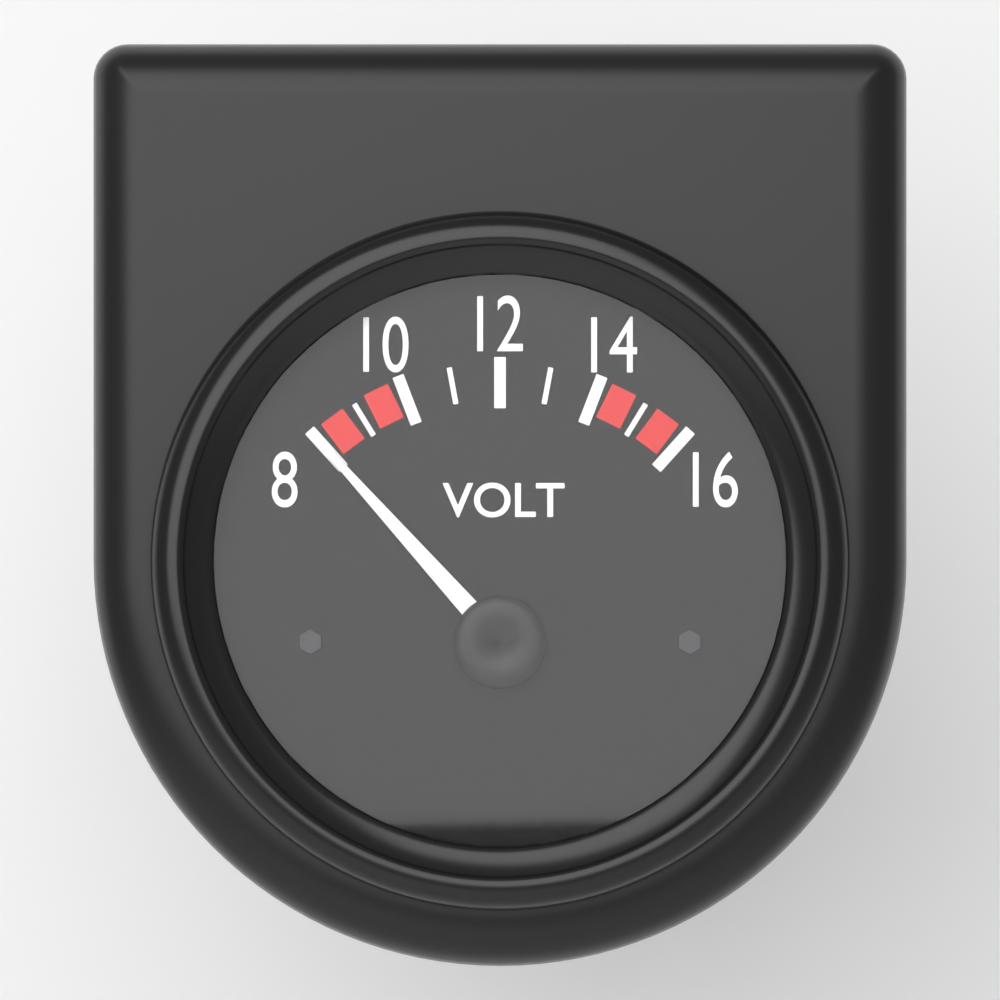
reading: 8 V
